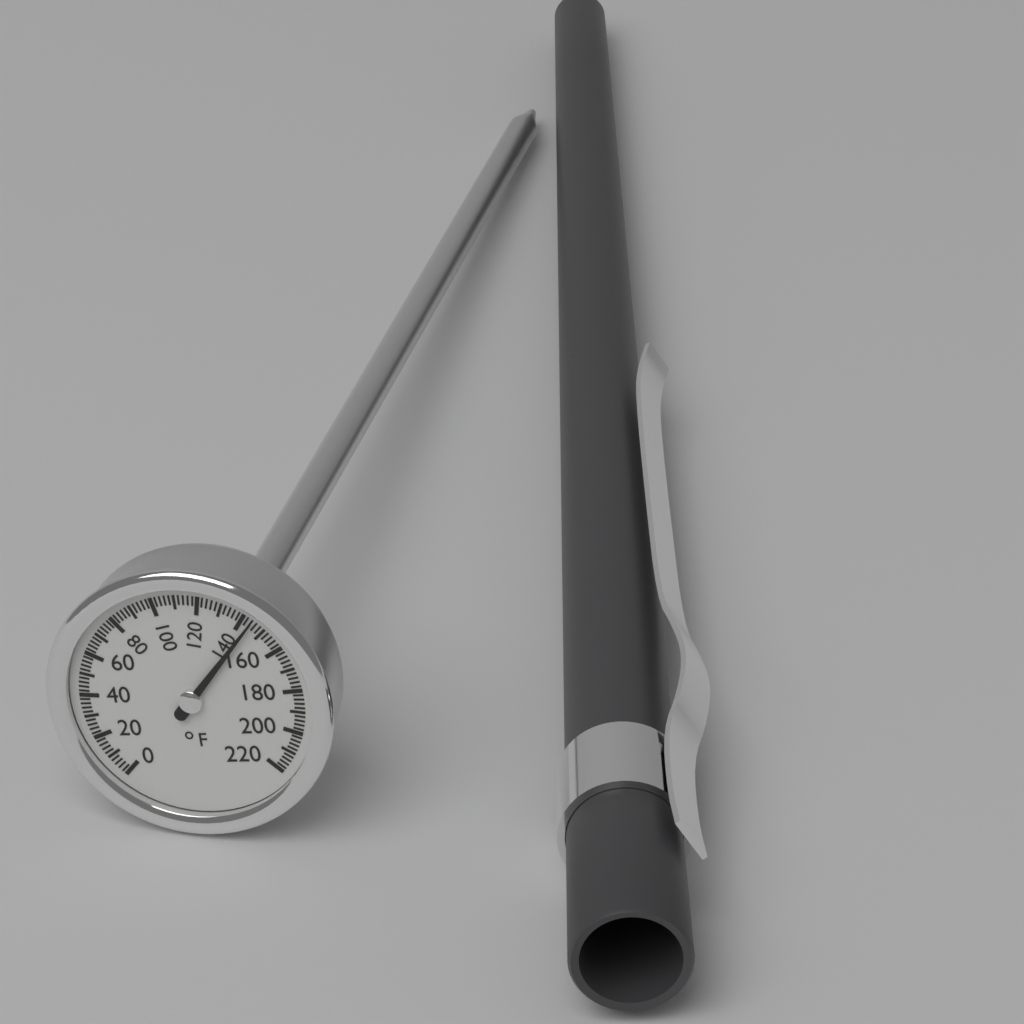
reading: 144 °F
